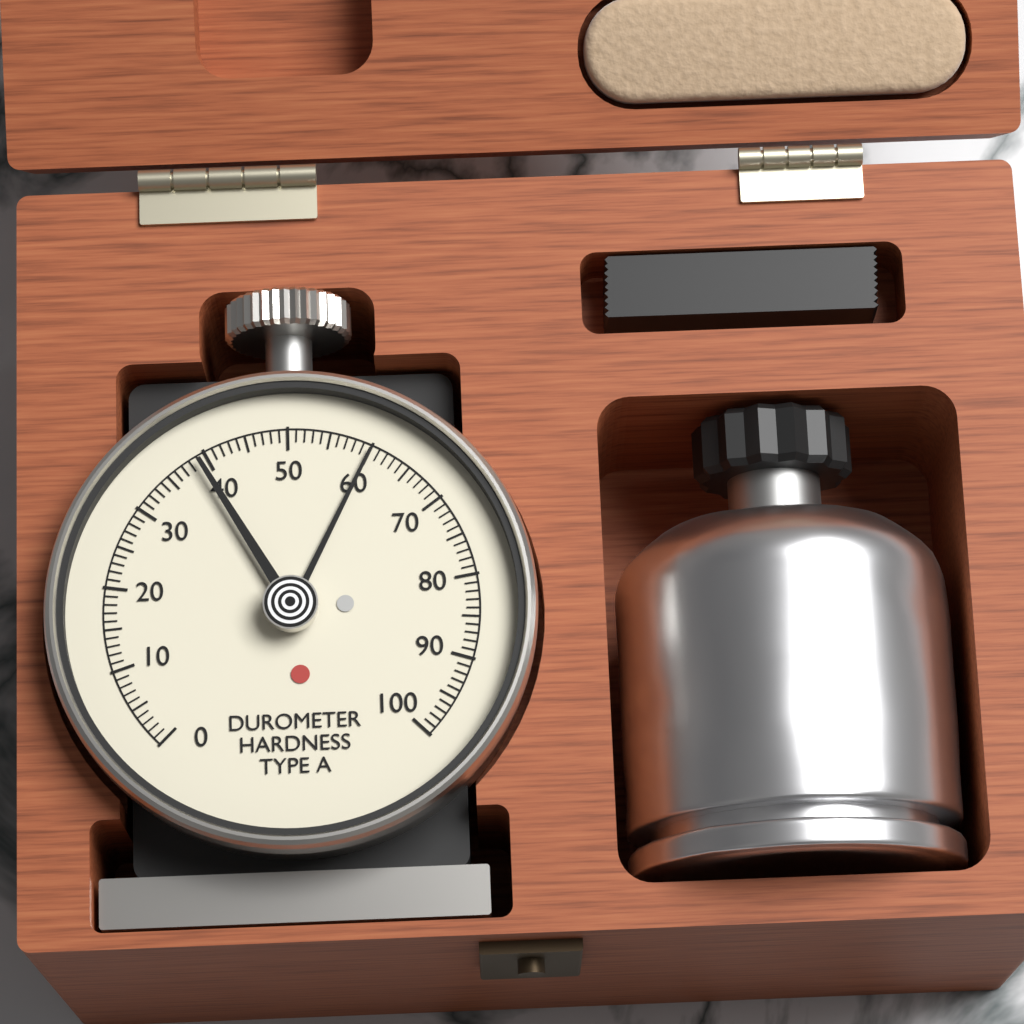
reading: 60 Shore A
